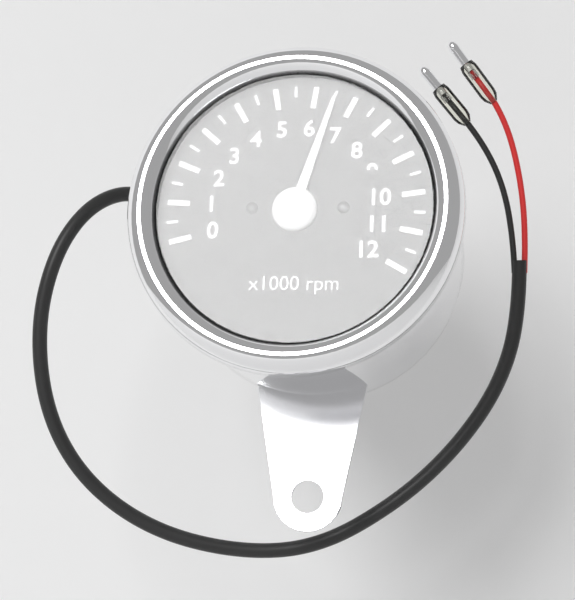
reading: 6.5 x1000 rpm
